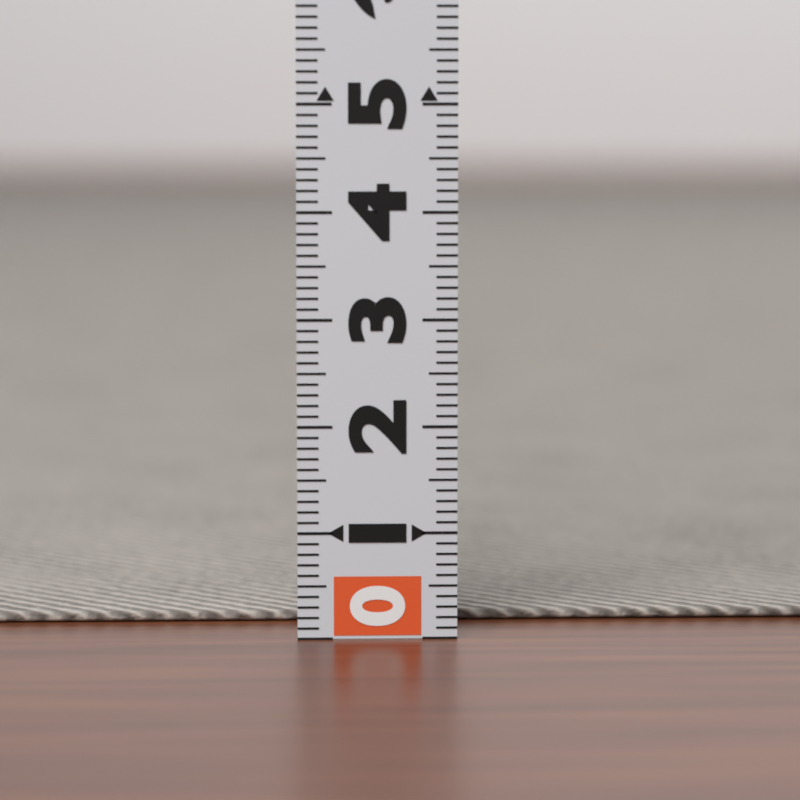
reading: 0.1 (no unit)
